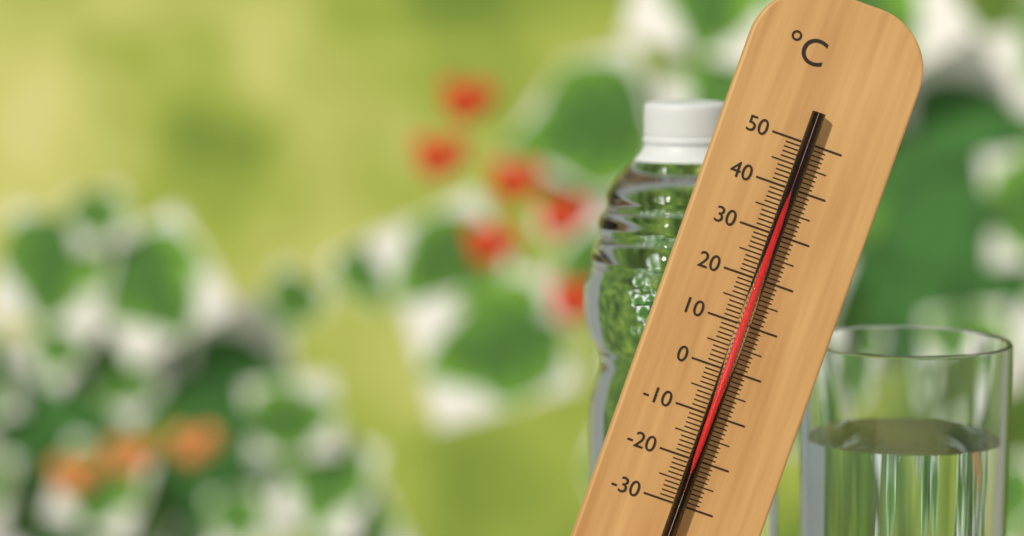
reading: 41 °C
